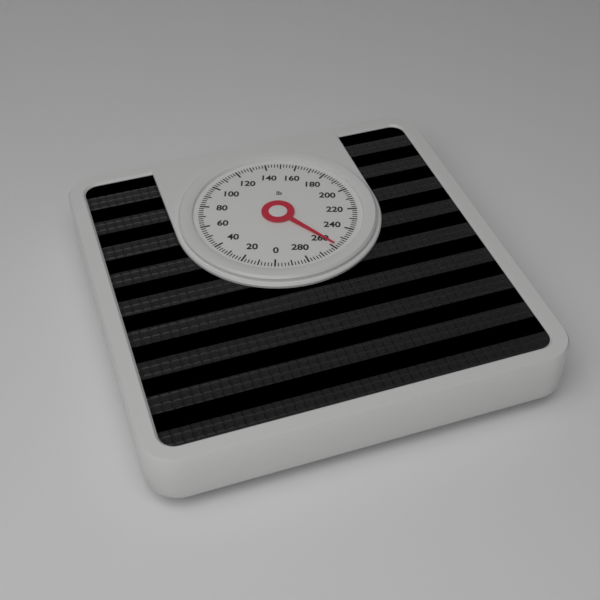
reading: 258 lb
